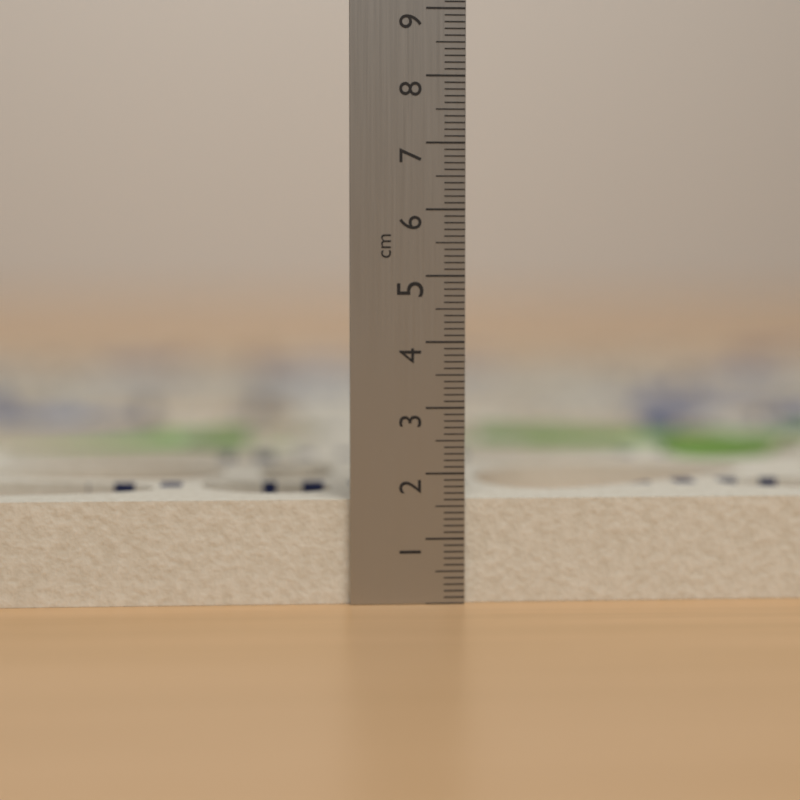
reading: 1.6 cm
